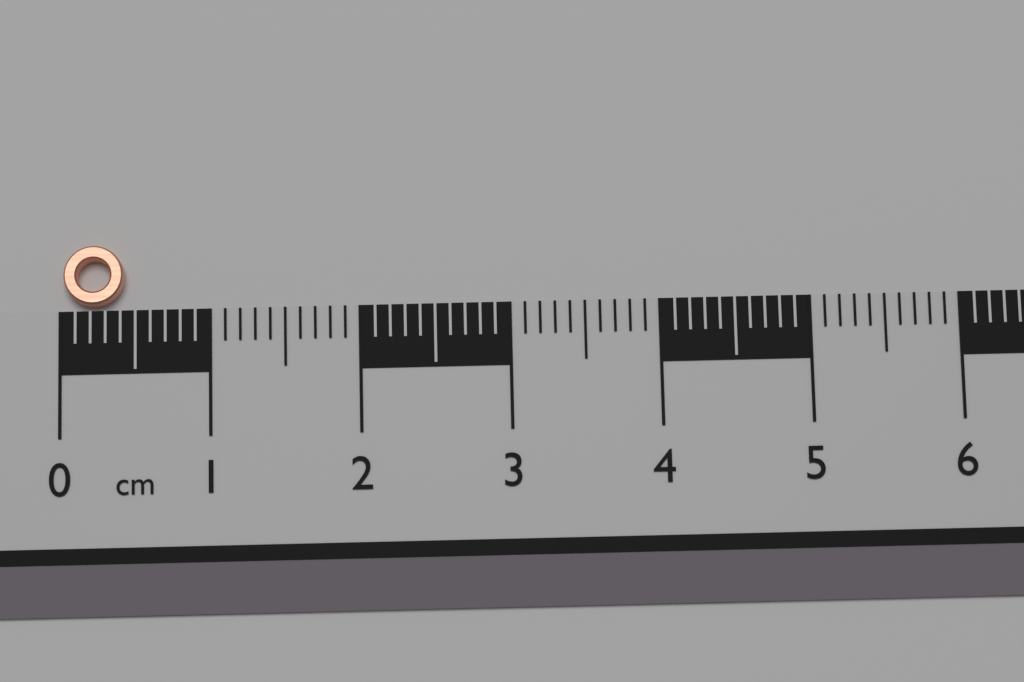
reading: 0.4 cm
